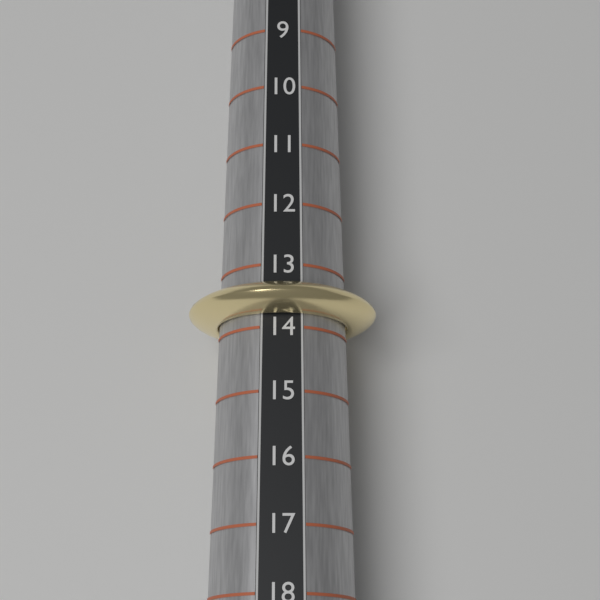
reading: 13.8 (no unit)
